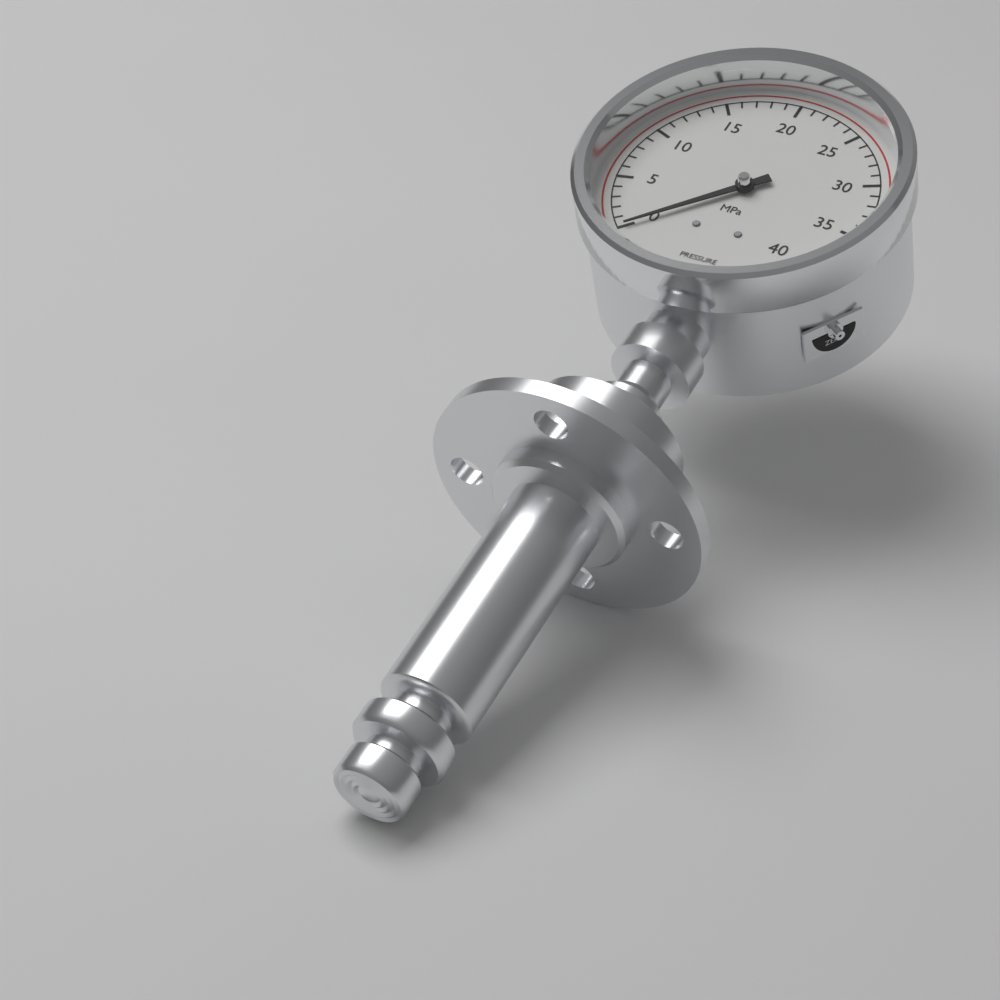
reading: 0 MPa
